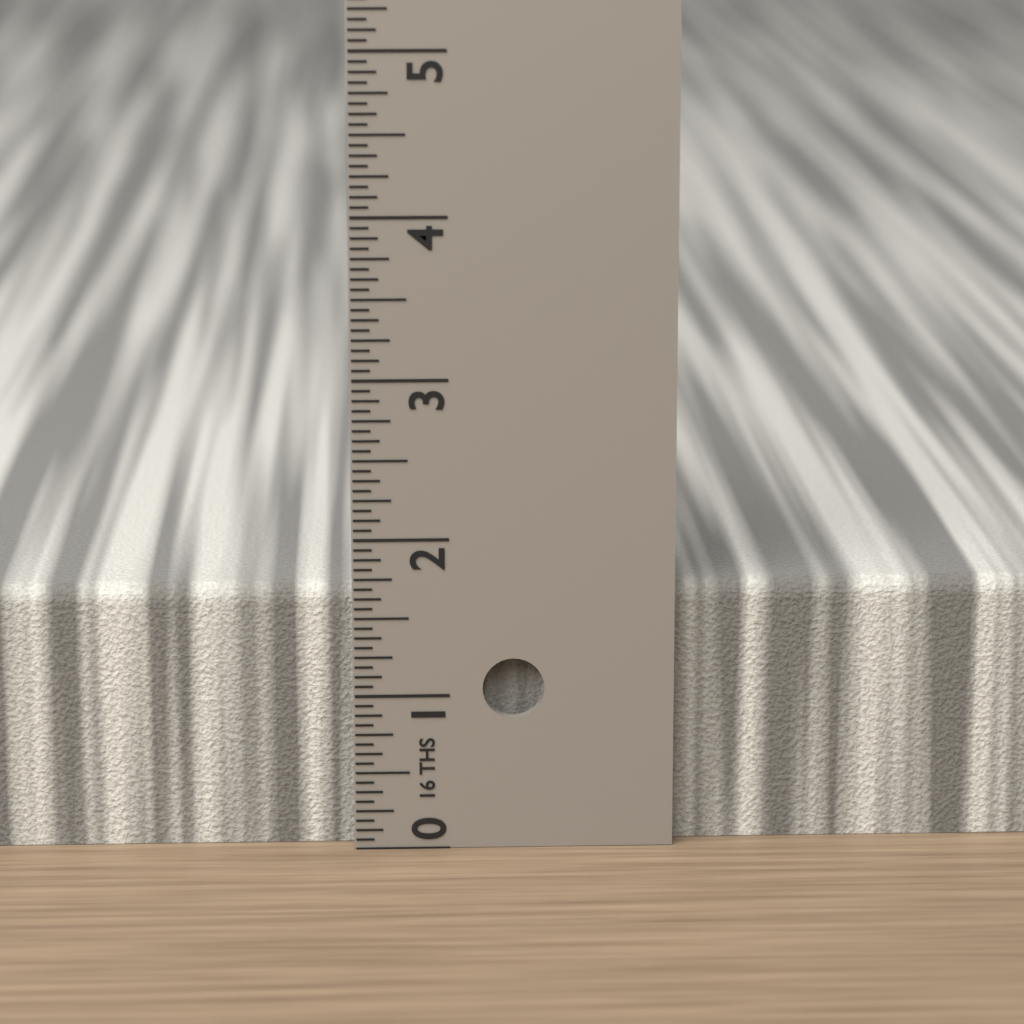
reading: 1.6875 in
